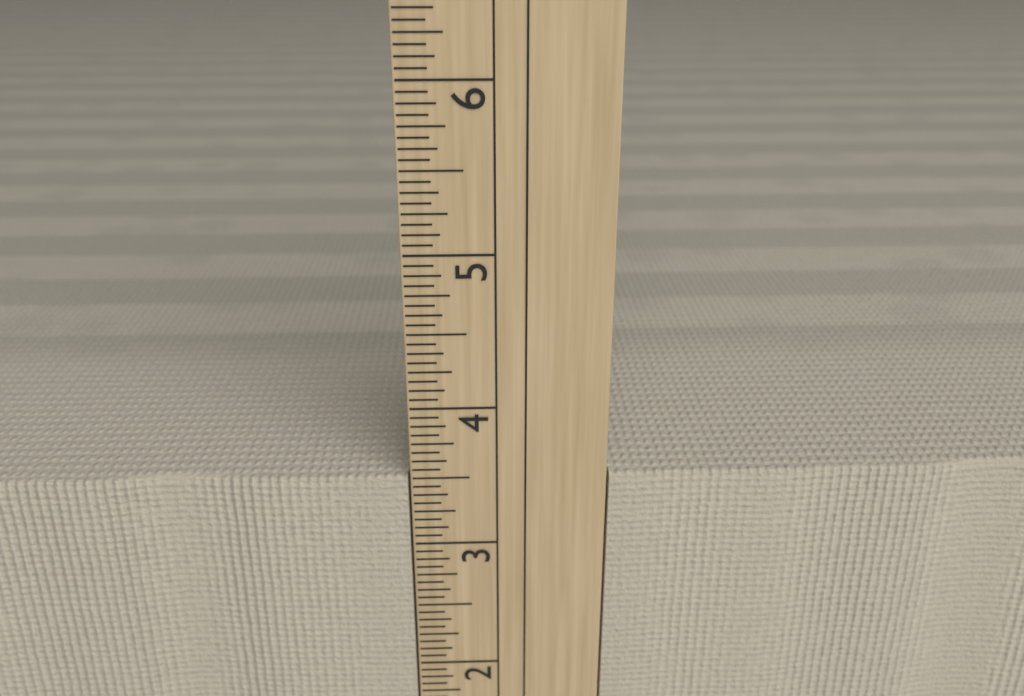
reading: 3.5000 in
